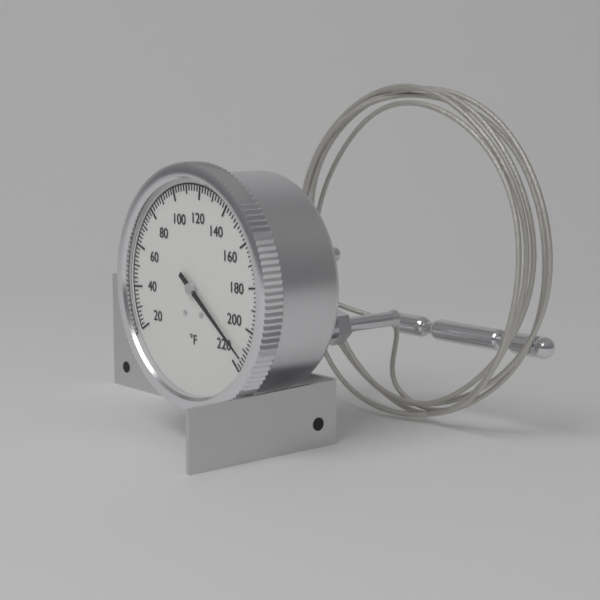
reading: 214 °F
